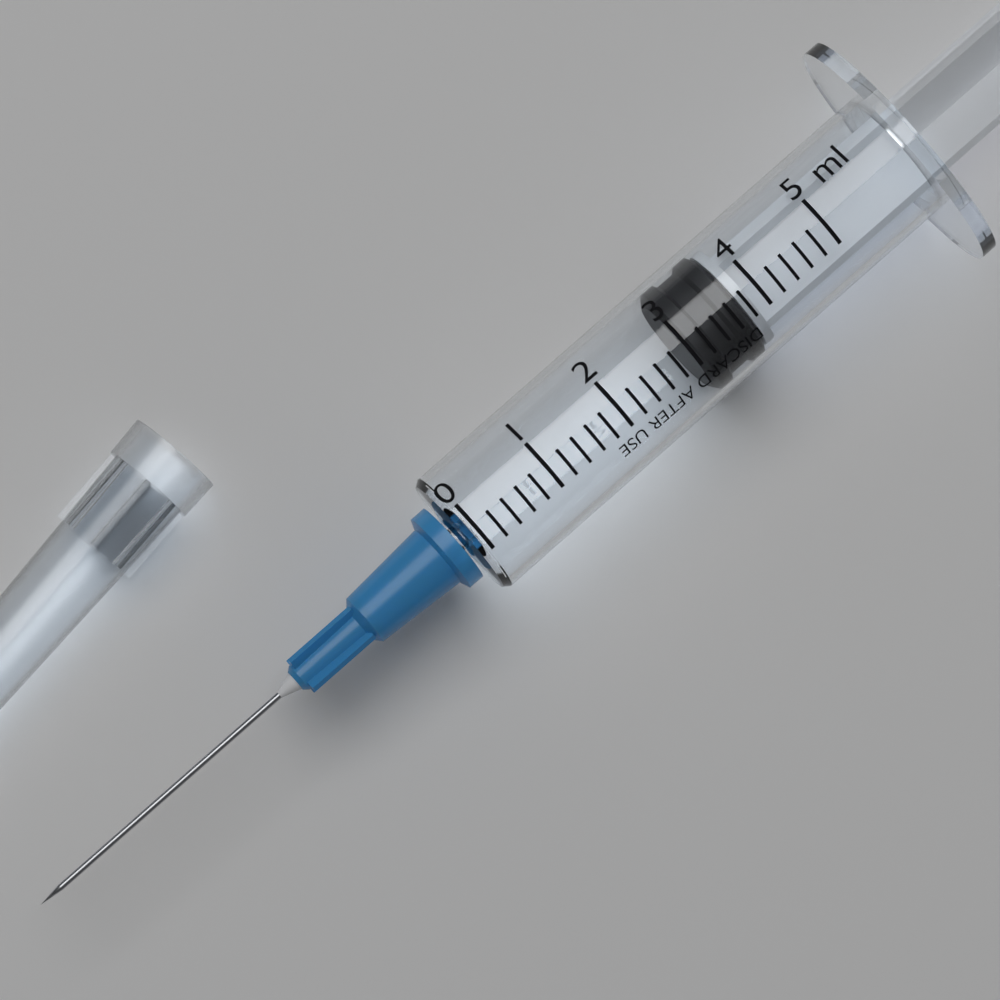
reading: 3.0 ml
